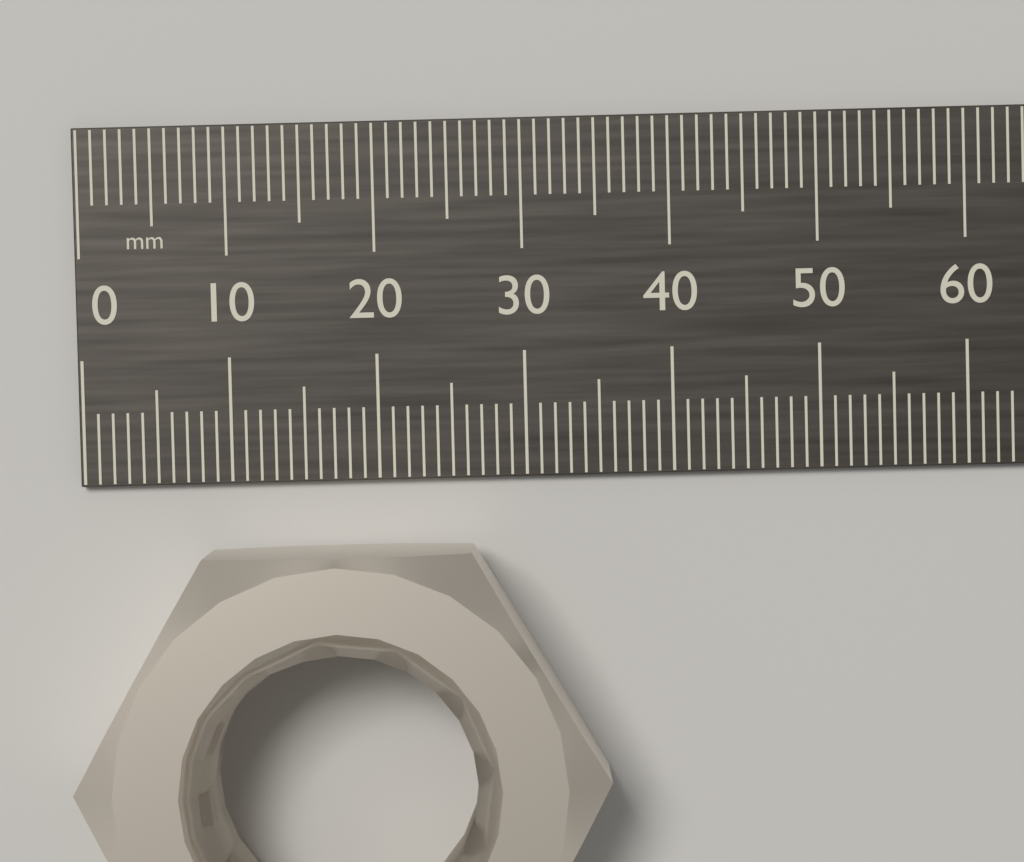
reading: 35 mm
